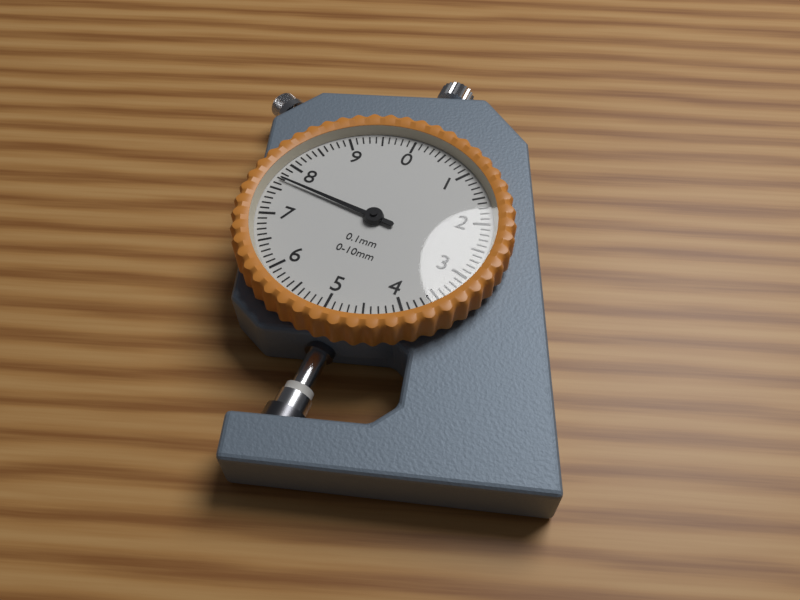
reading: 7.7 mm
